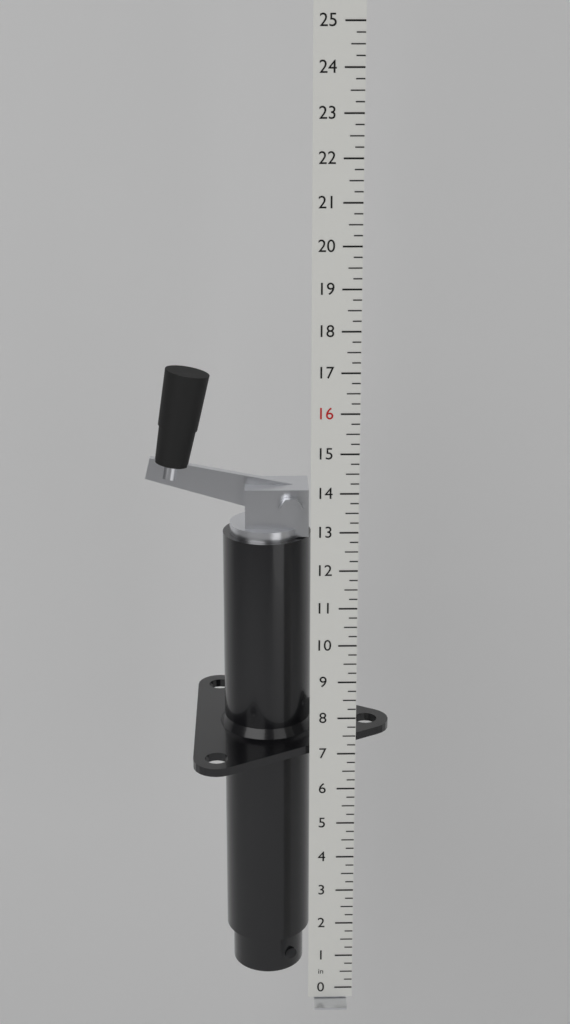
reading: 16.75 in
